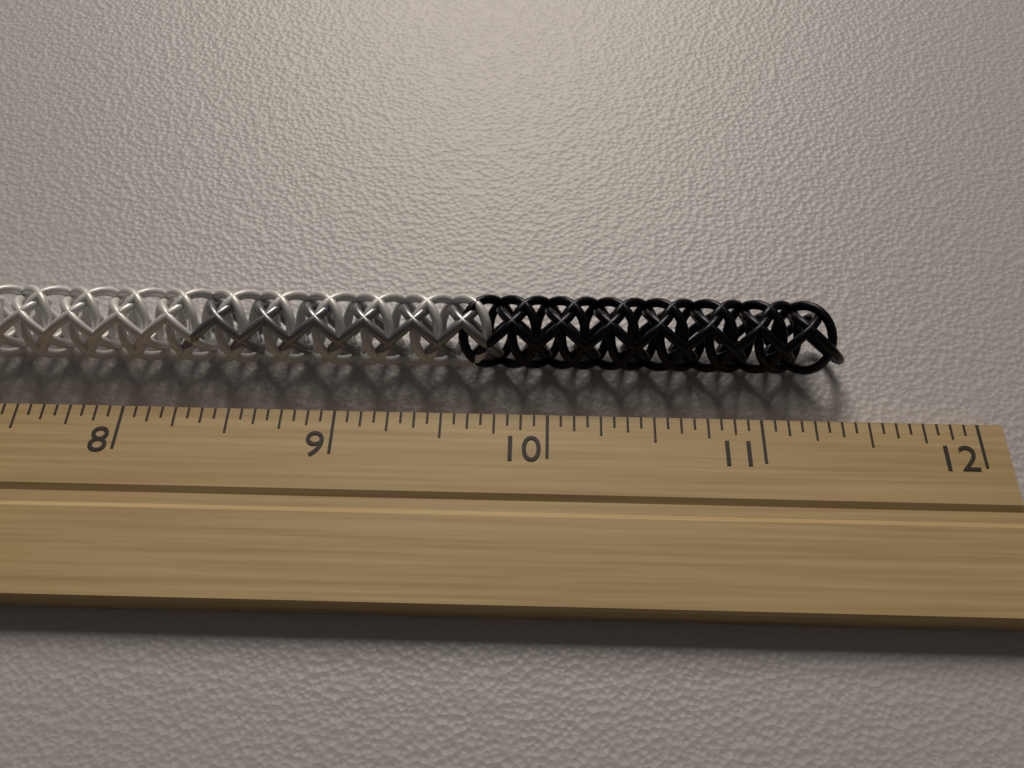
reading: 11.4375 inch
